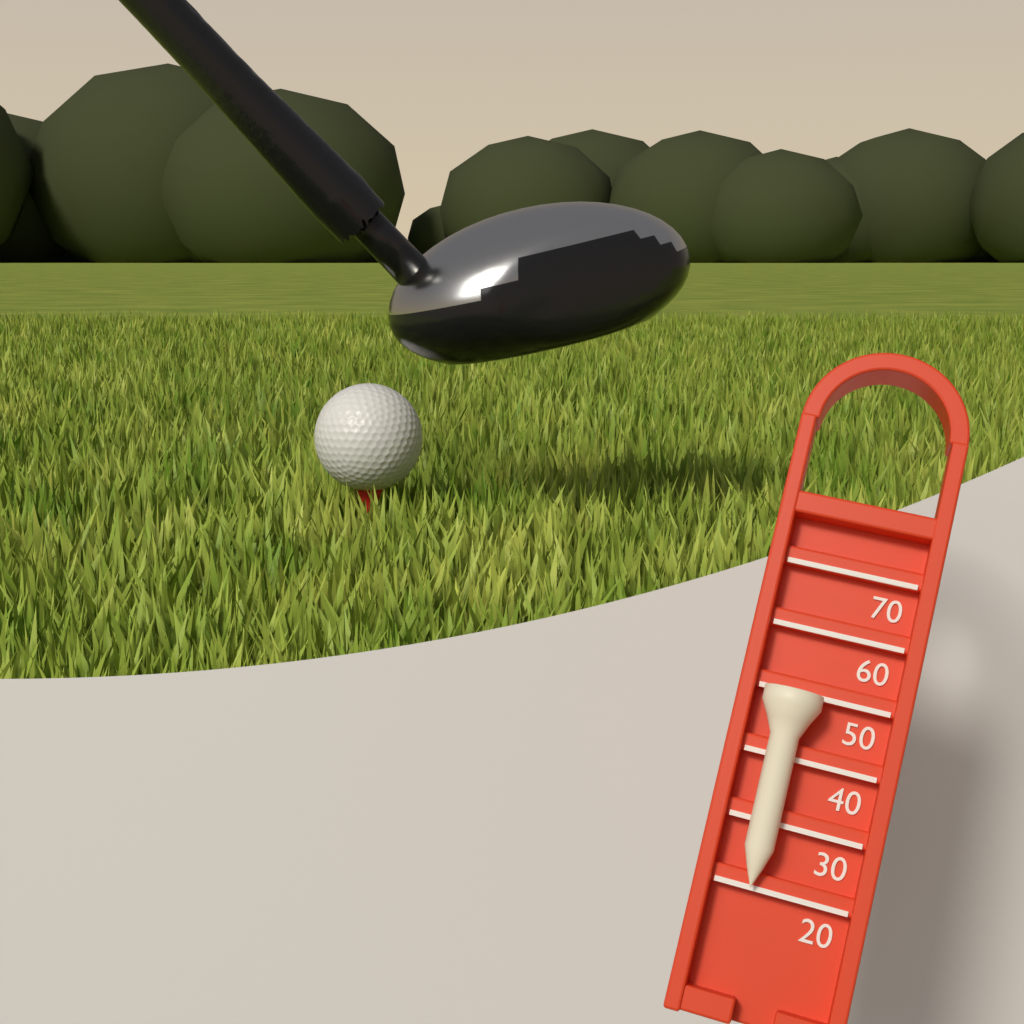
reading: 50 (no unit)
